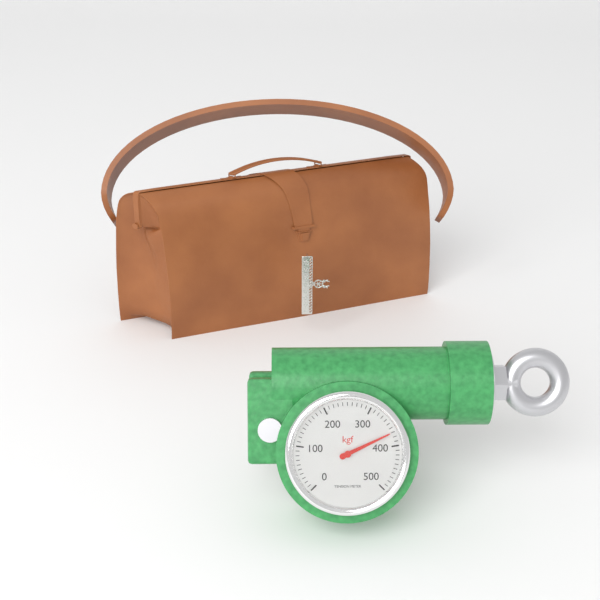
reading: 370 kgf
